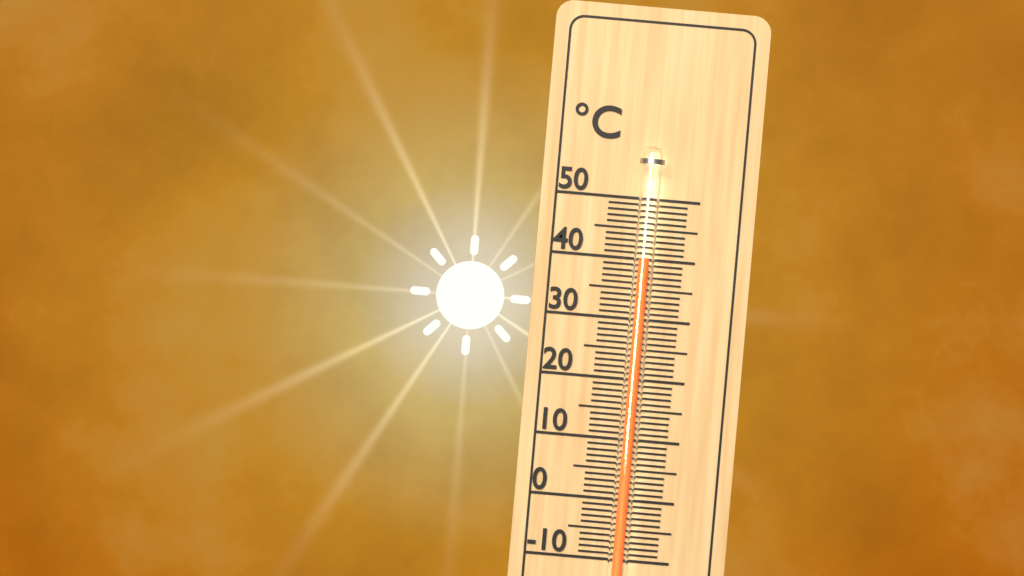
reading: 40 °C
